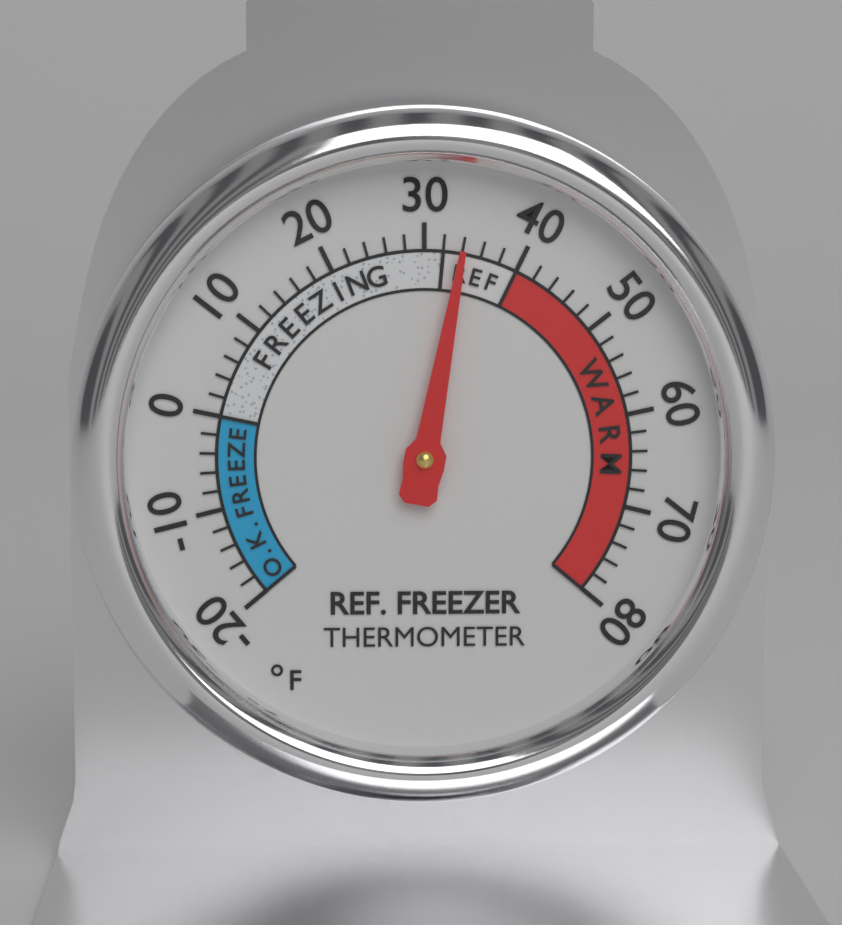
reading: 34 °F
